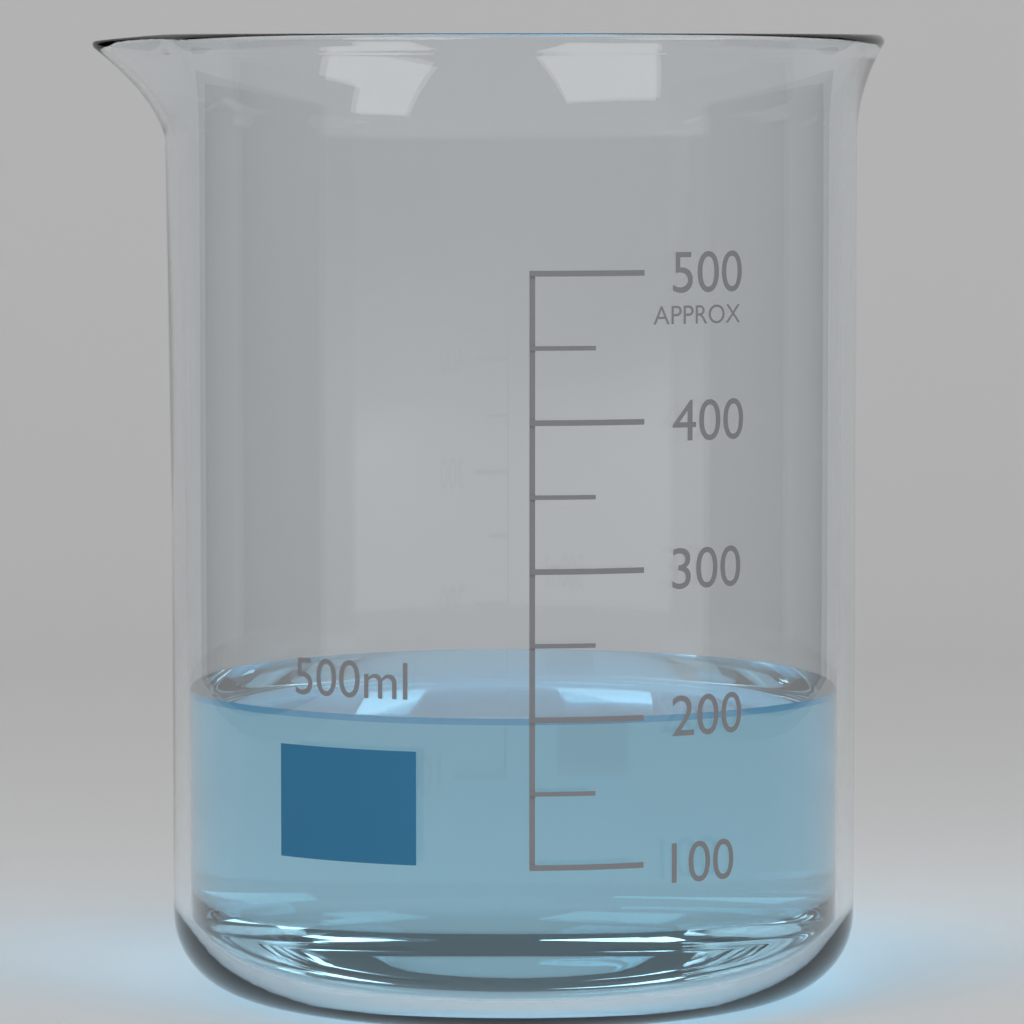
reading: 200 ml
